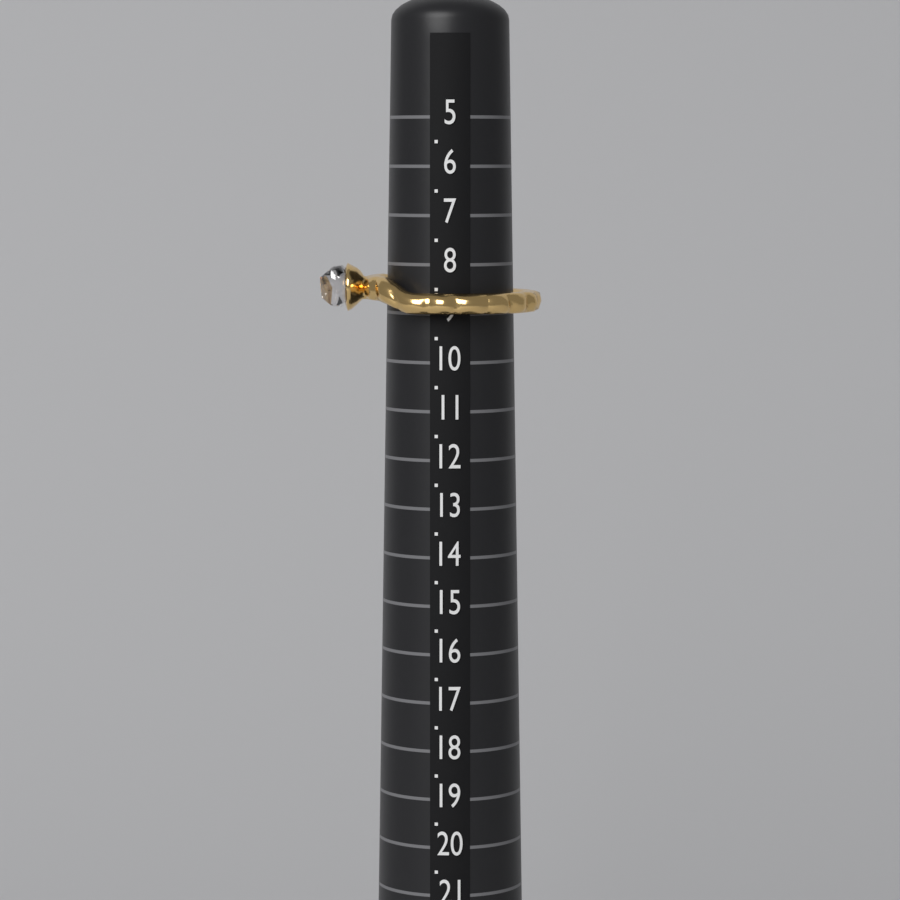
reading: 9.0 (no unit)
